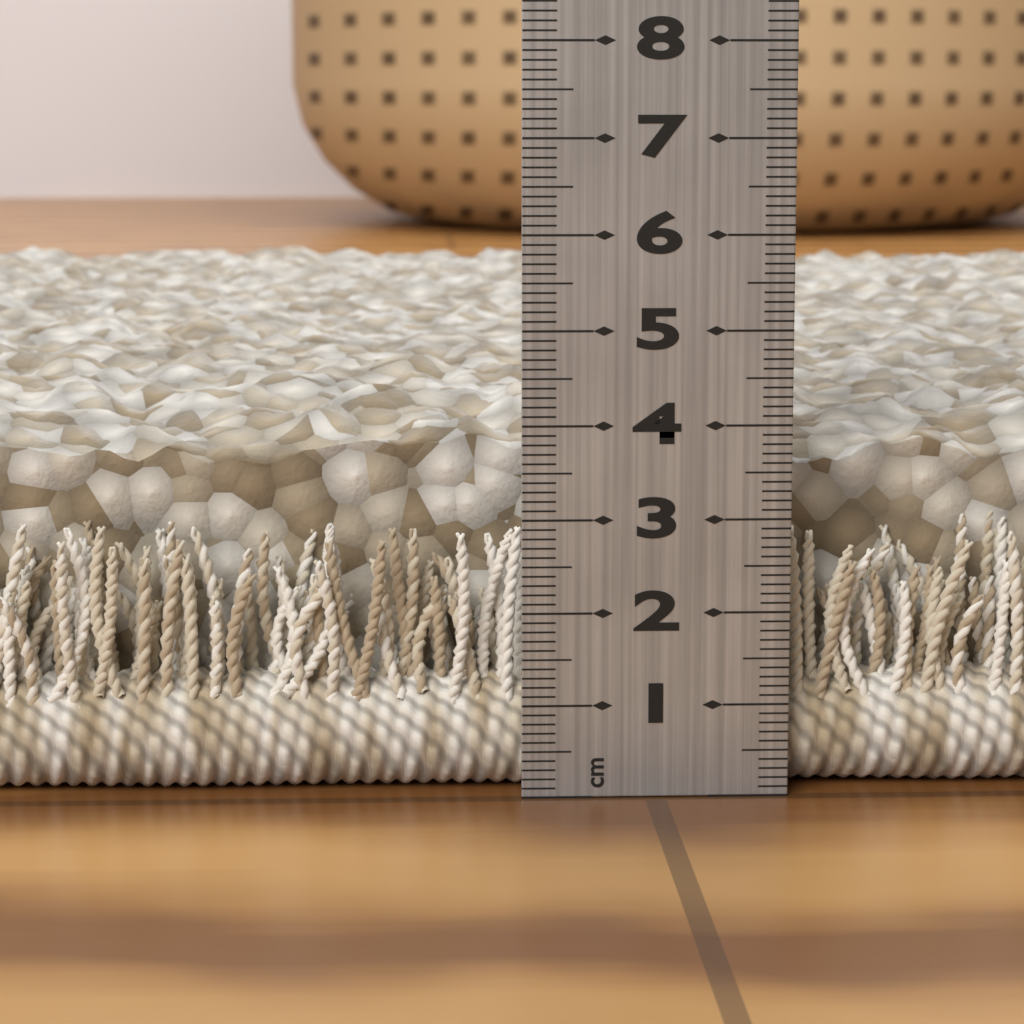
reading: 4.3 cm
